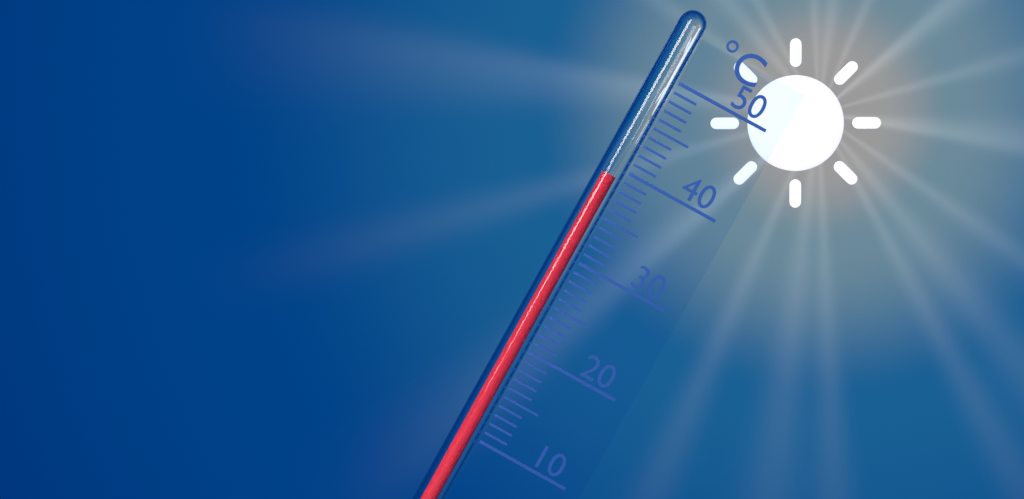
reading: 39 °C
